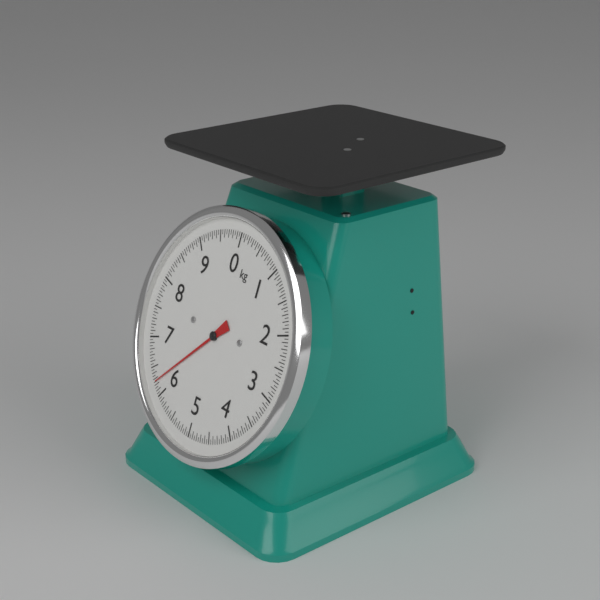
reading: 6.25 kg
